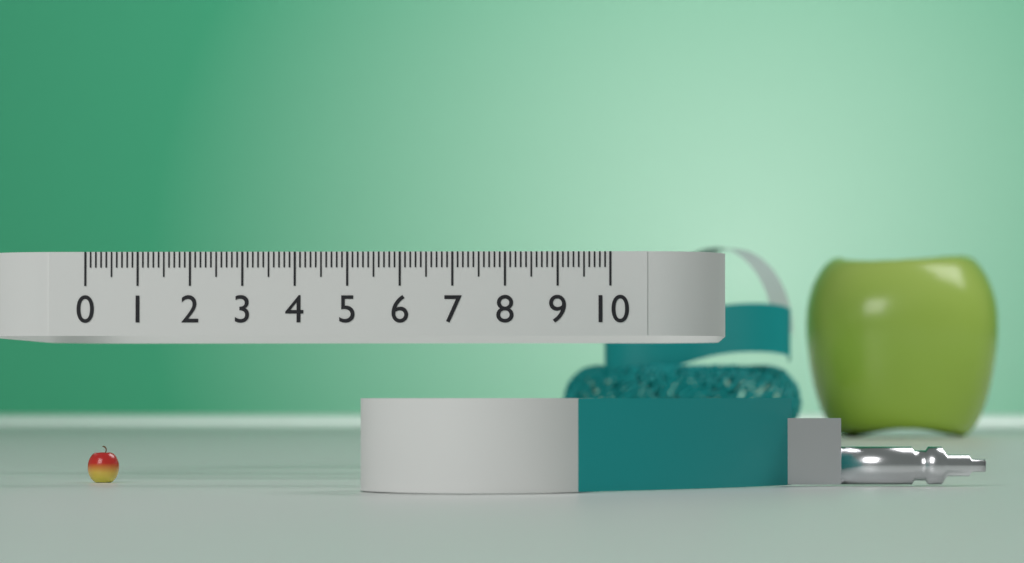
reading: 0.6 (no unit)
